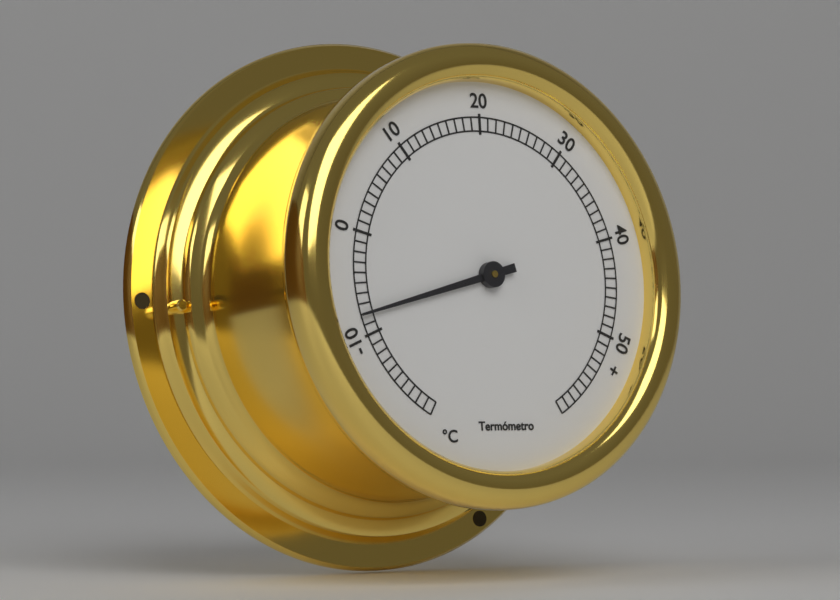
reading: -8 °C
